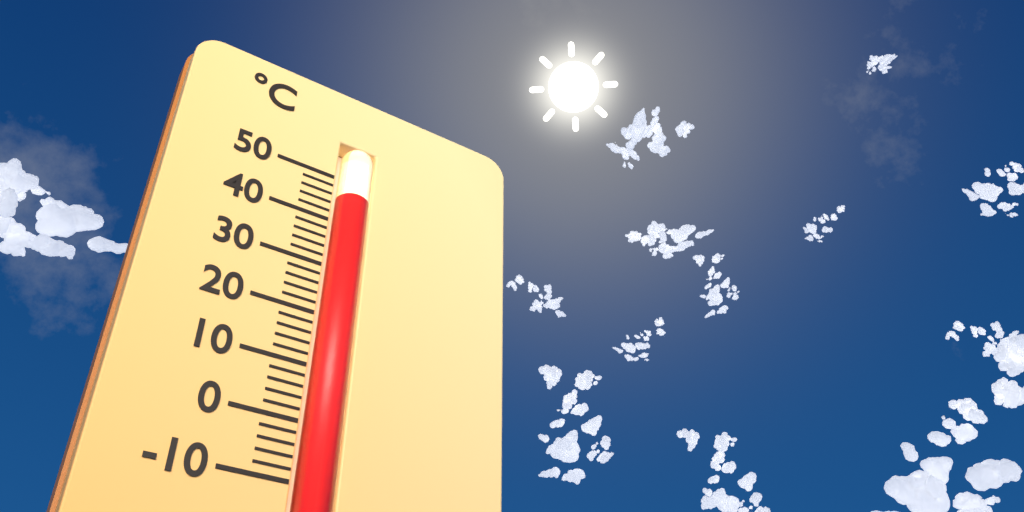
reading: 46 °C
